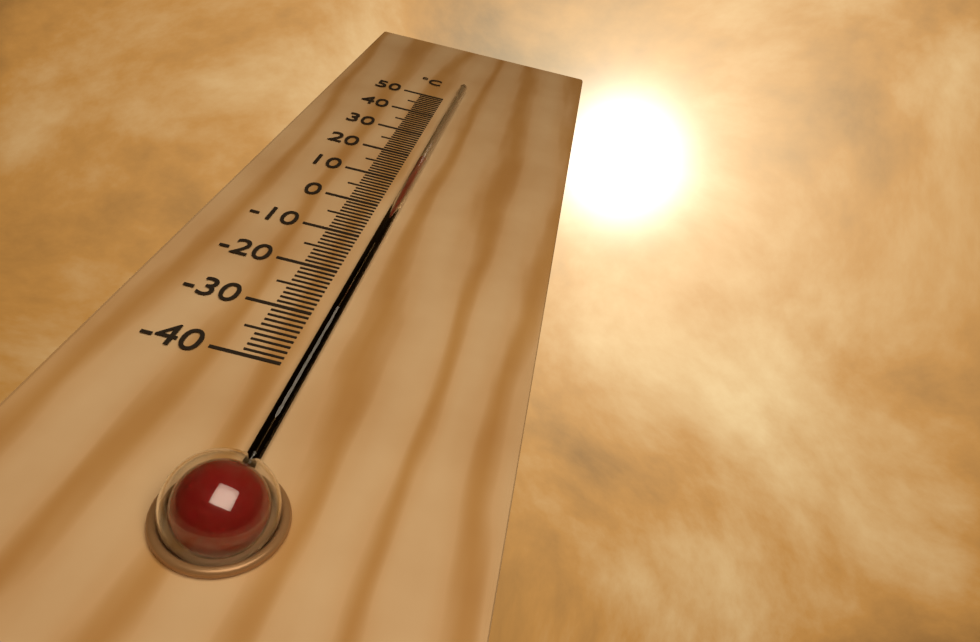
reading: 18 °C
